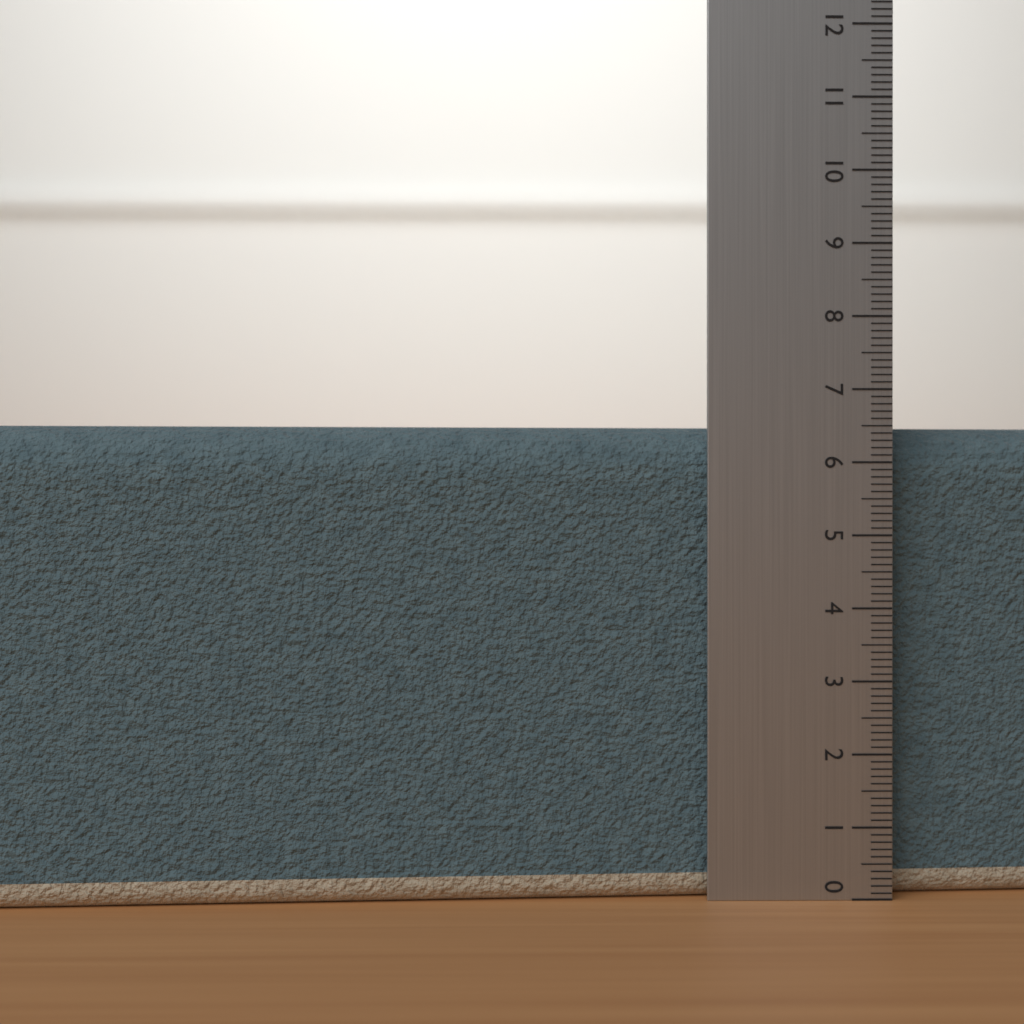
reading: 6.5 (no unit)
